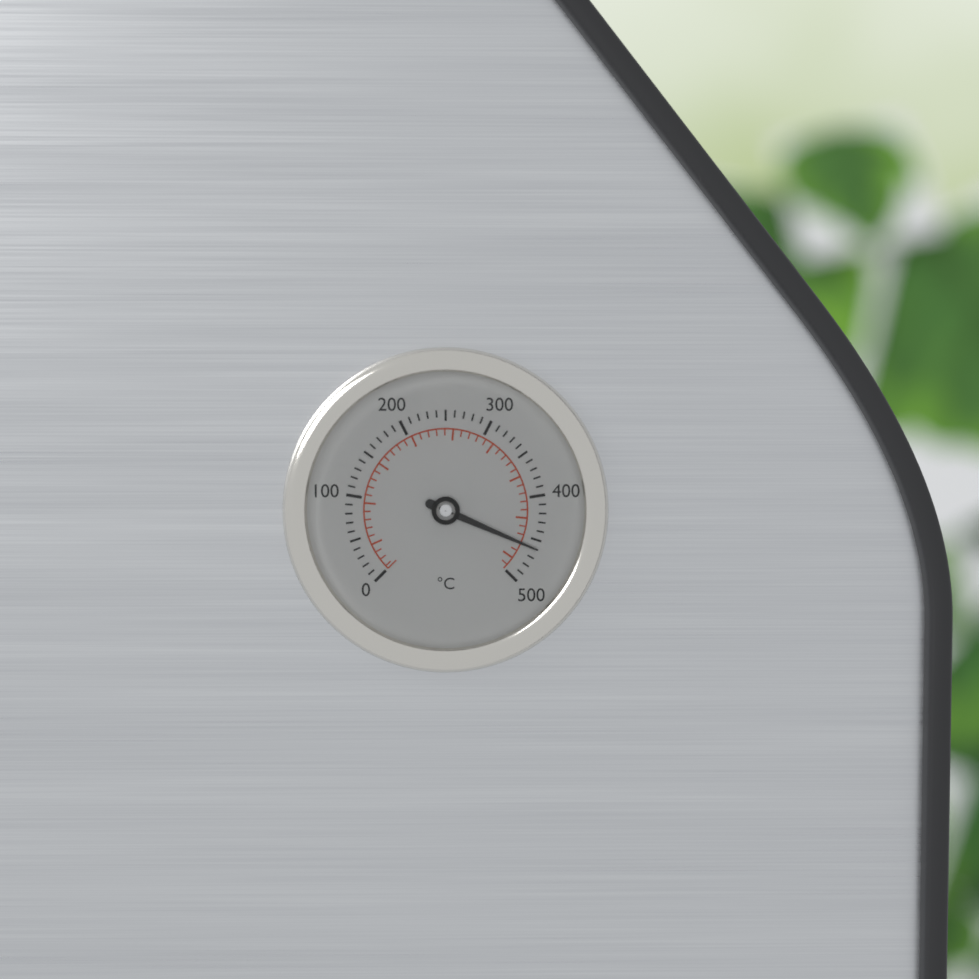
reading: 460 °C
